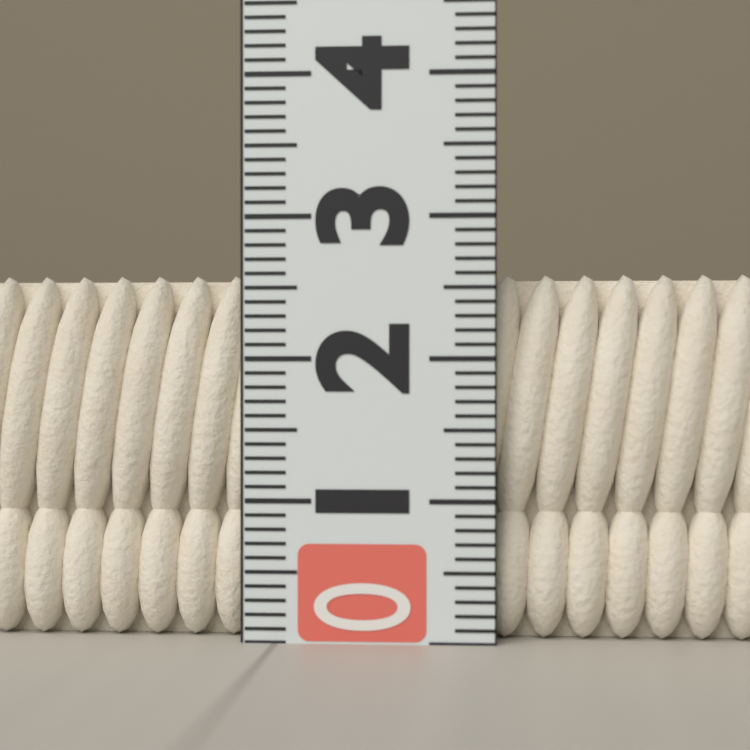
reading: 2.6 (no unit)
